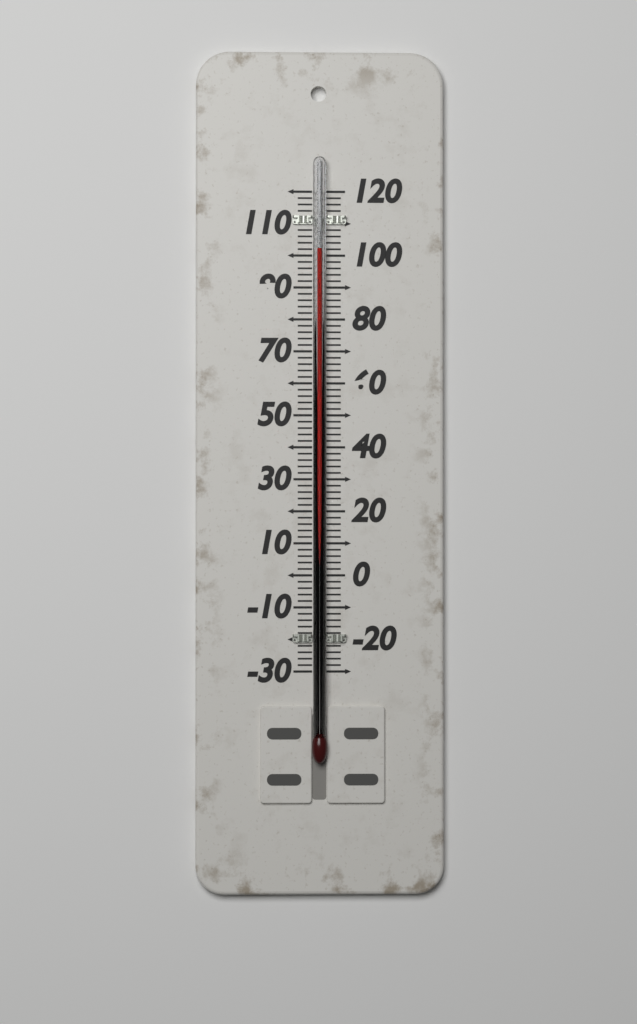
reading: 102 (no unit)
